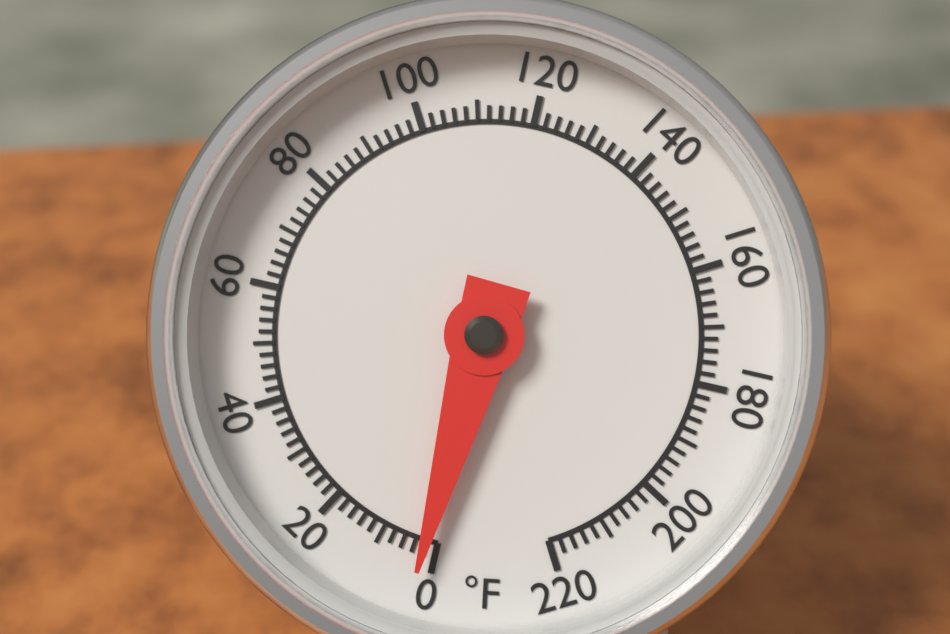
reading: 2 °F
